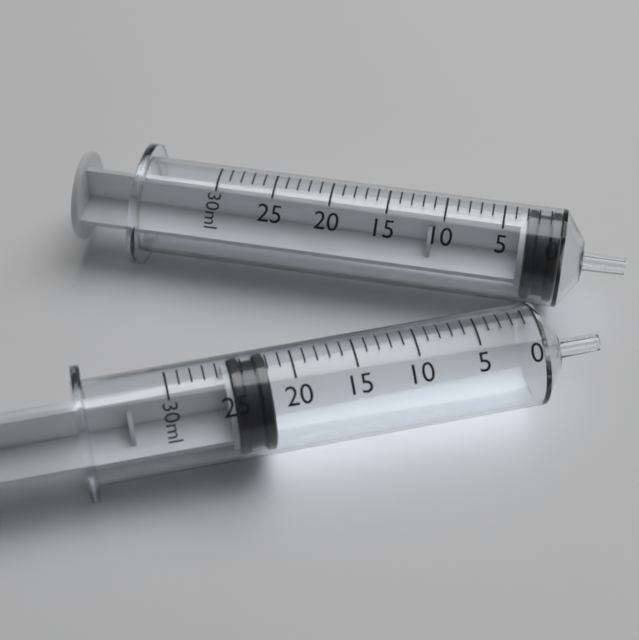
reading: 22 ml
